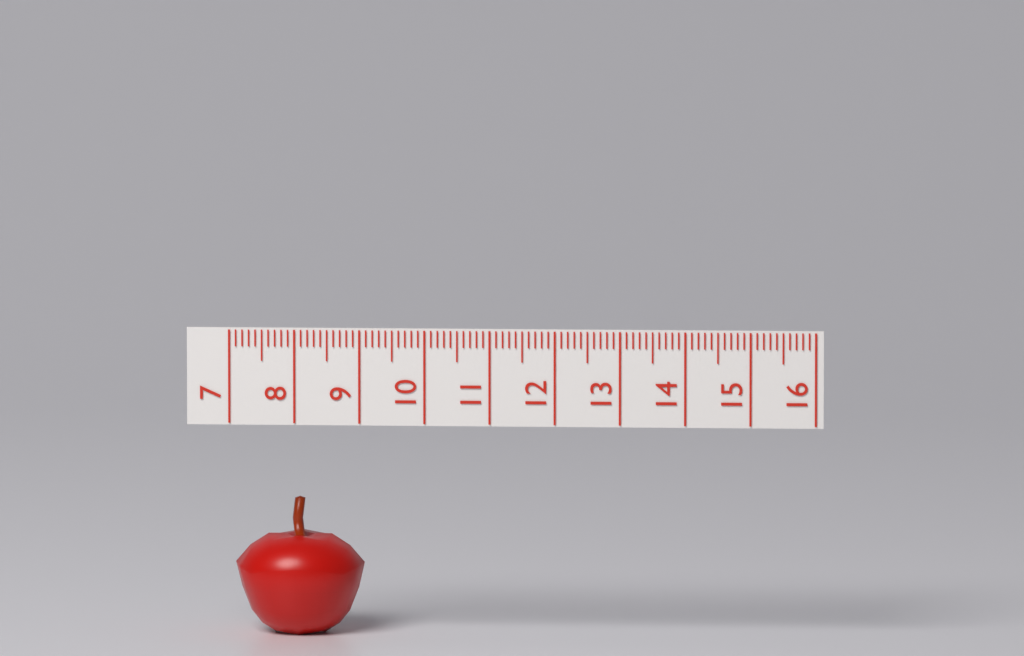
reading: 9.0 (no unit)
